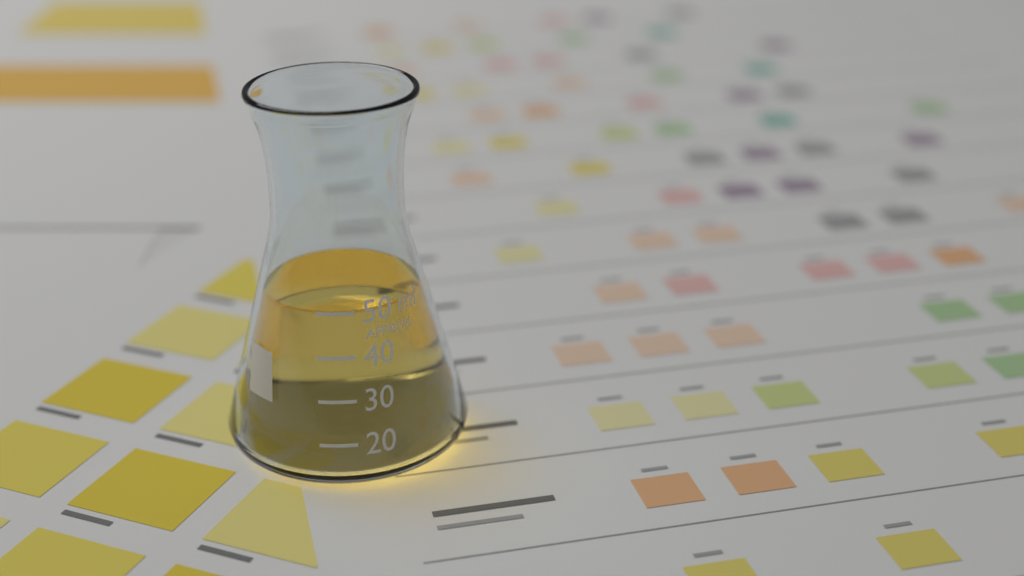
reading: 50 ml
